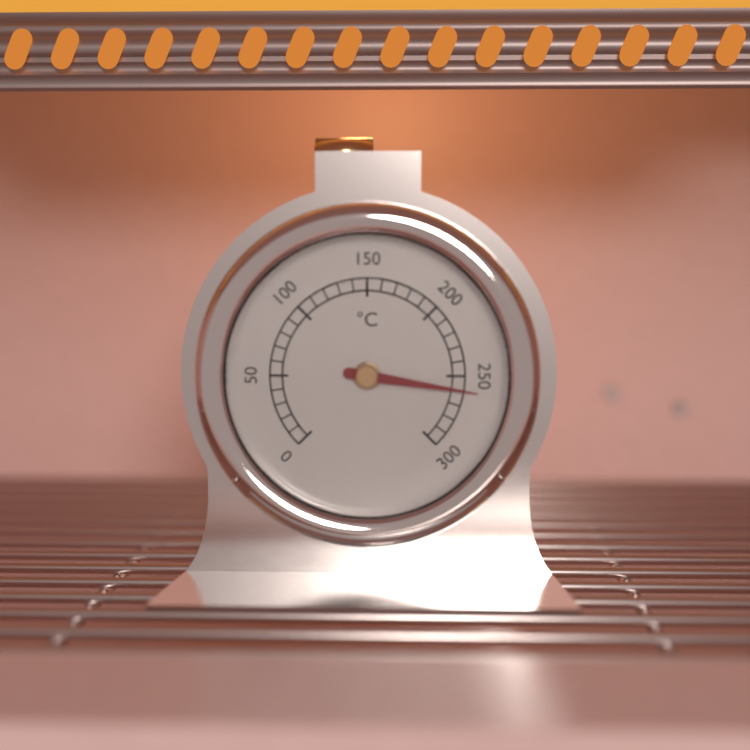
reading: 260 °C
